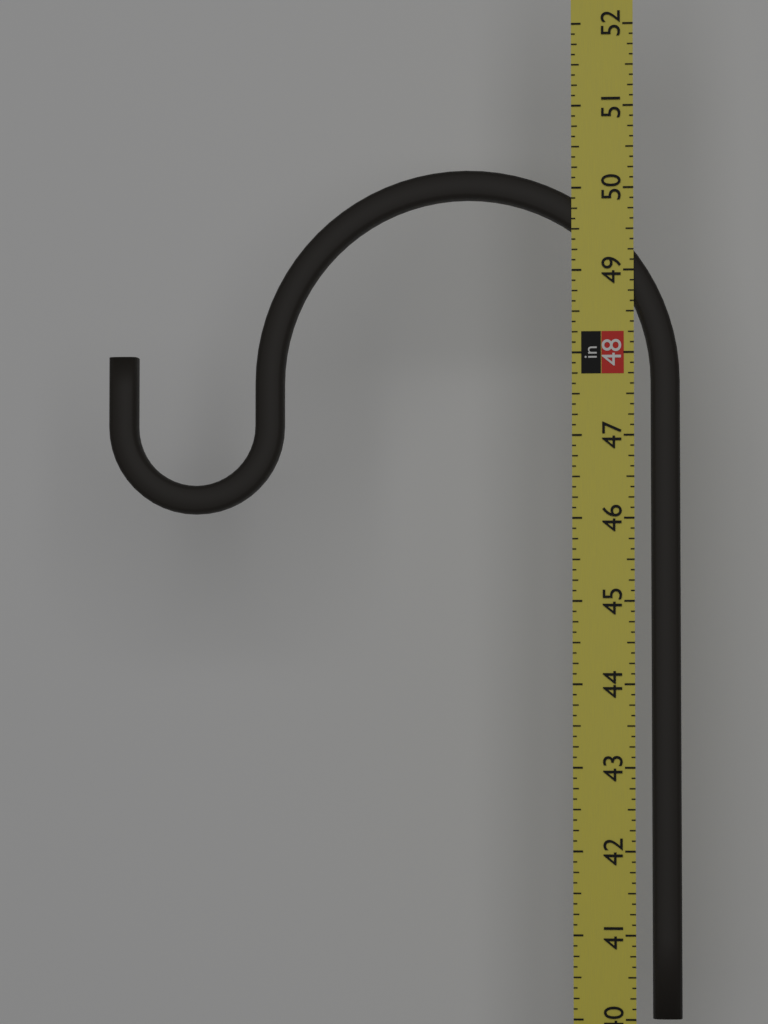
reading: 50.250 in
